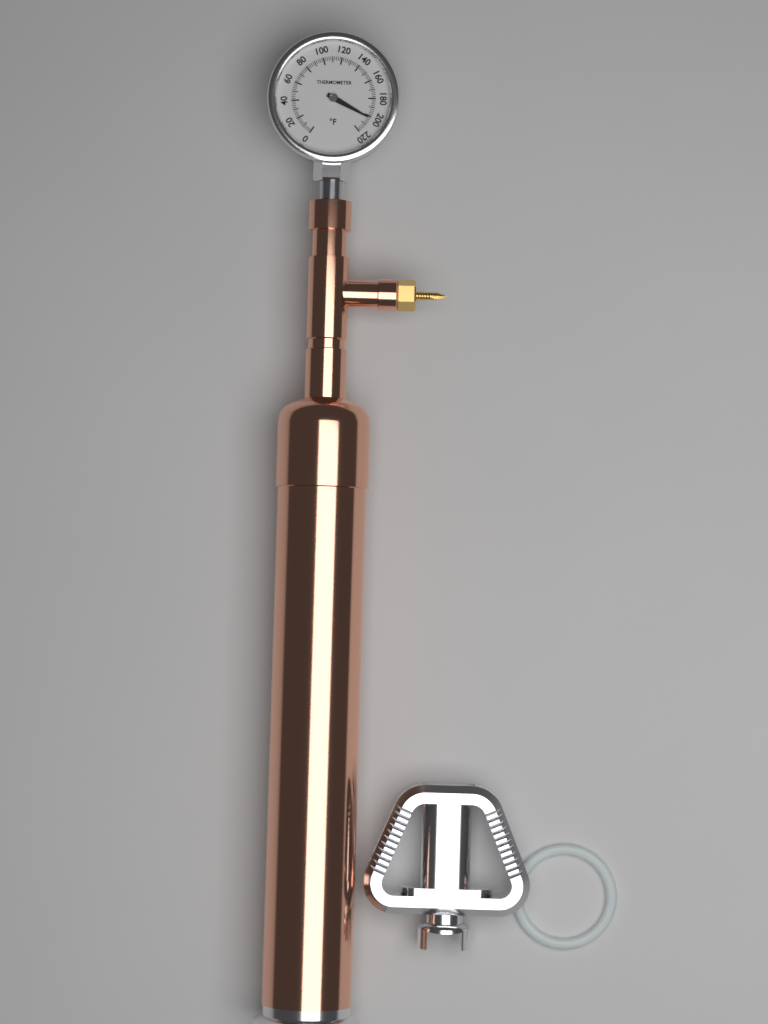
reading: 202 °F
